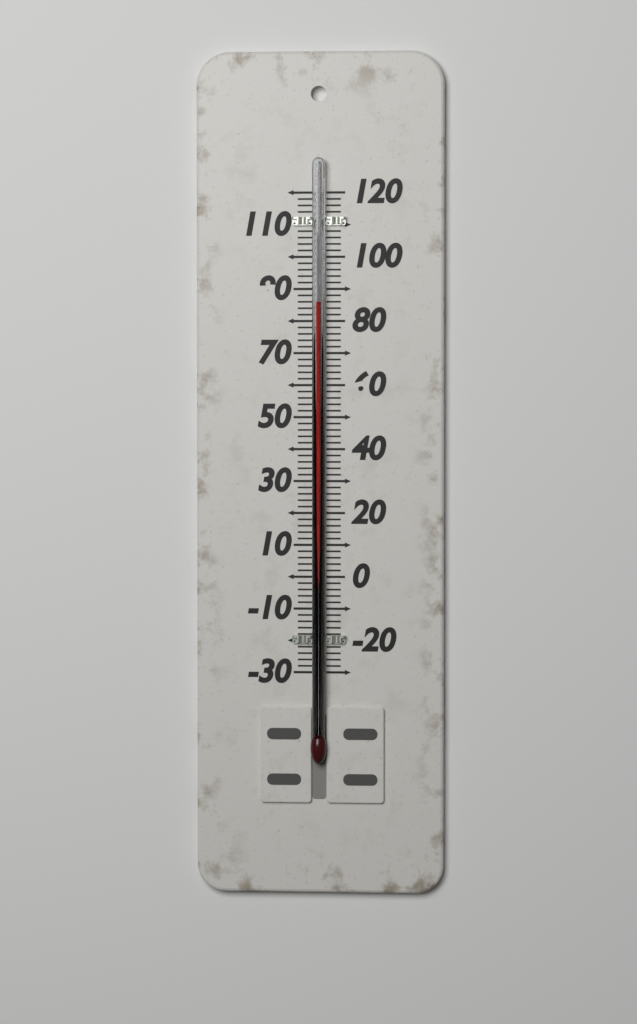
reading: 86 (no unit)
